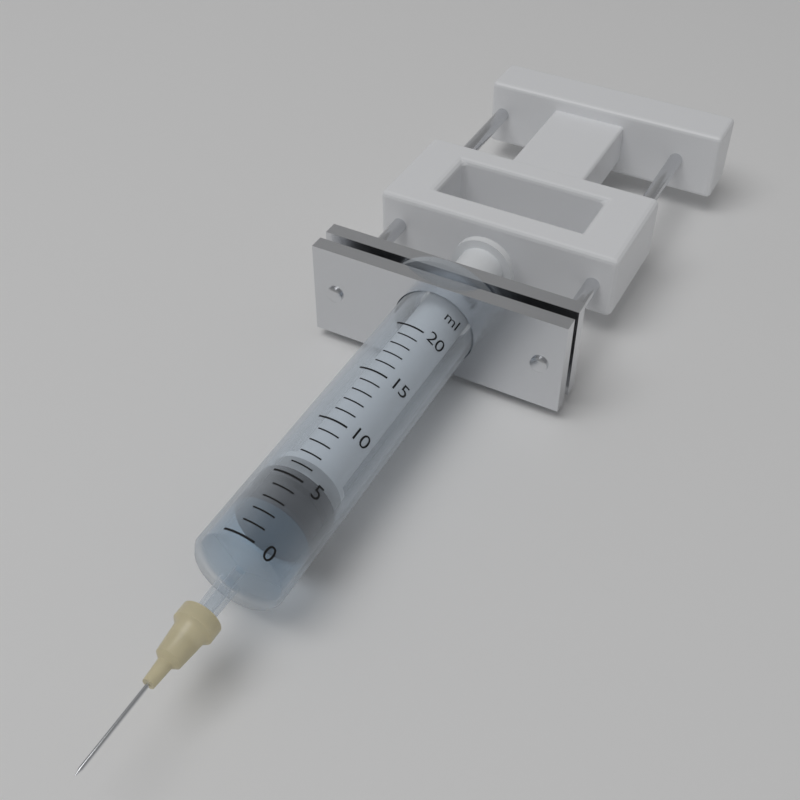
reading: 3 ml
